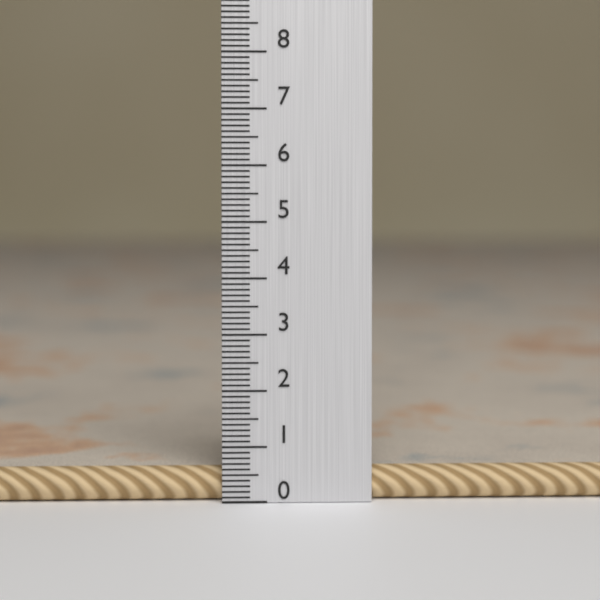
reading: 0.6 (no unit)
